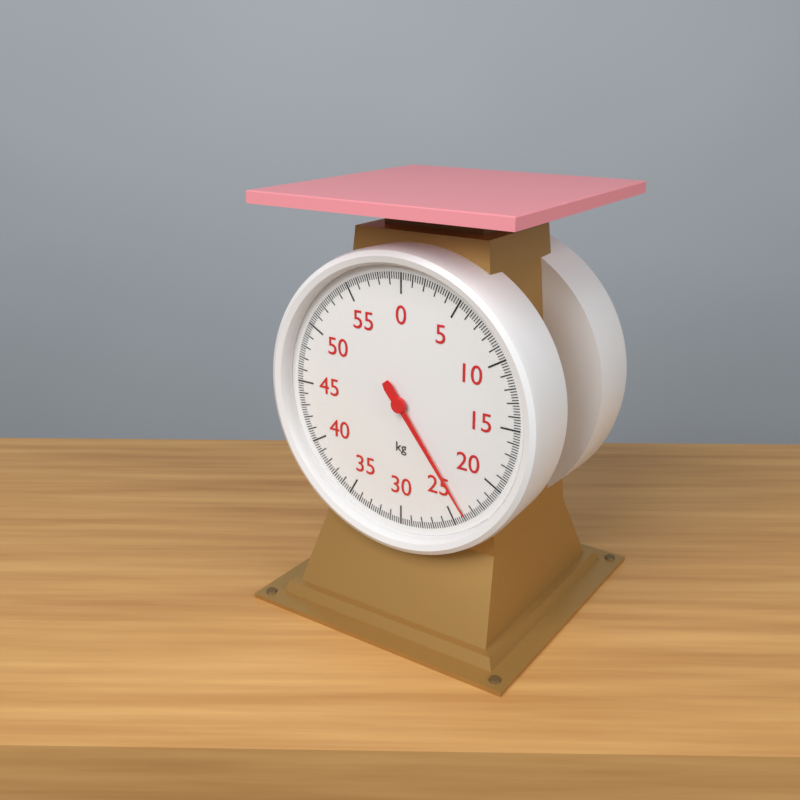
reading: 23.8 kg
